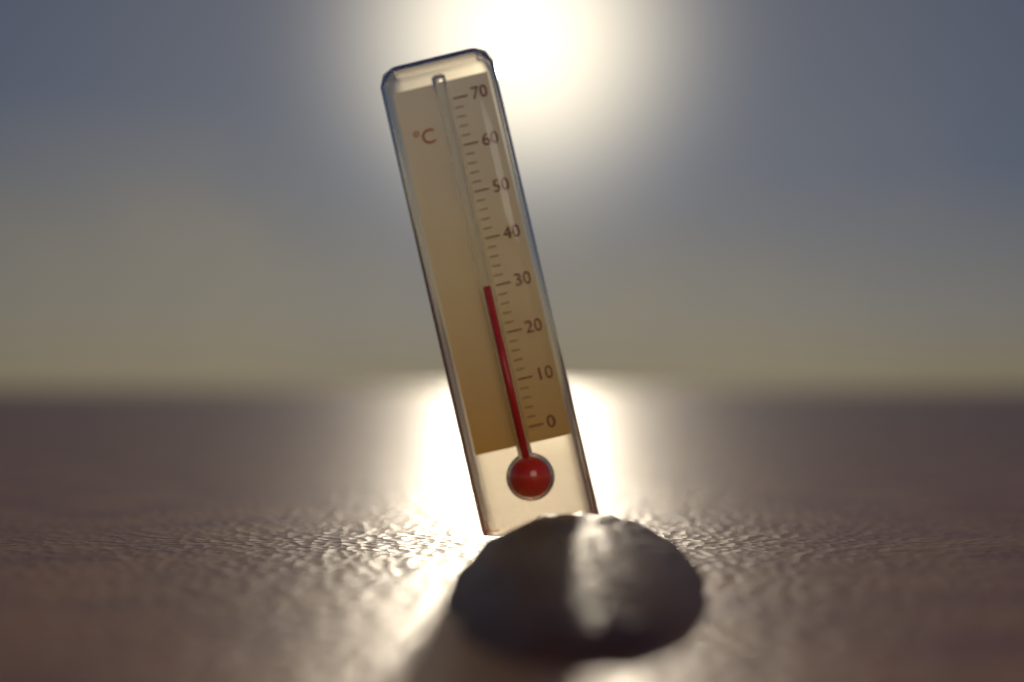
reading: 30 °C
